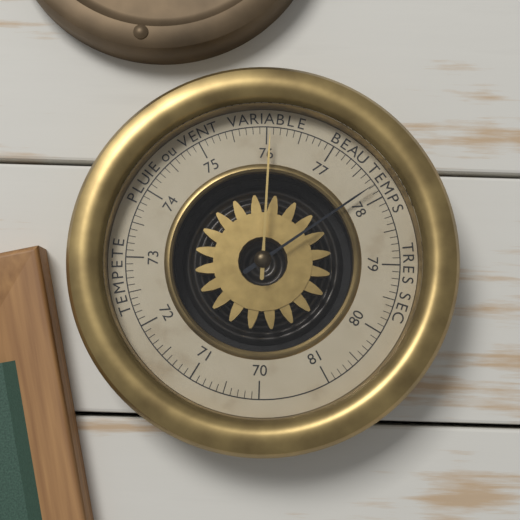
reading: 77.8 (no unit)
